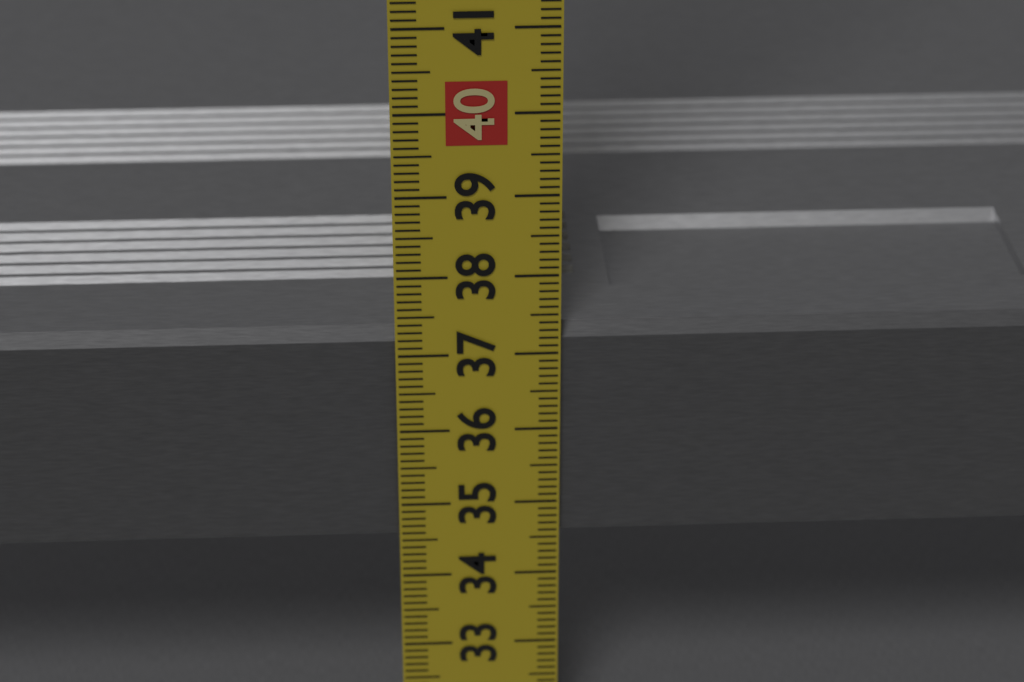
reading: 37.3 cm
